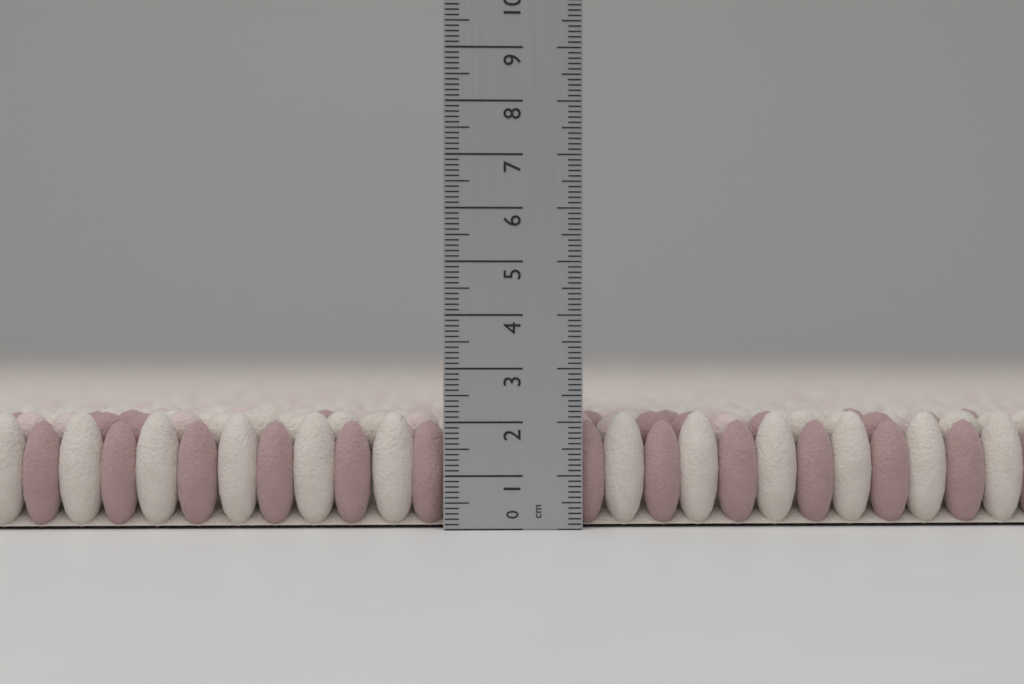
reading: 2.2 cm
